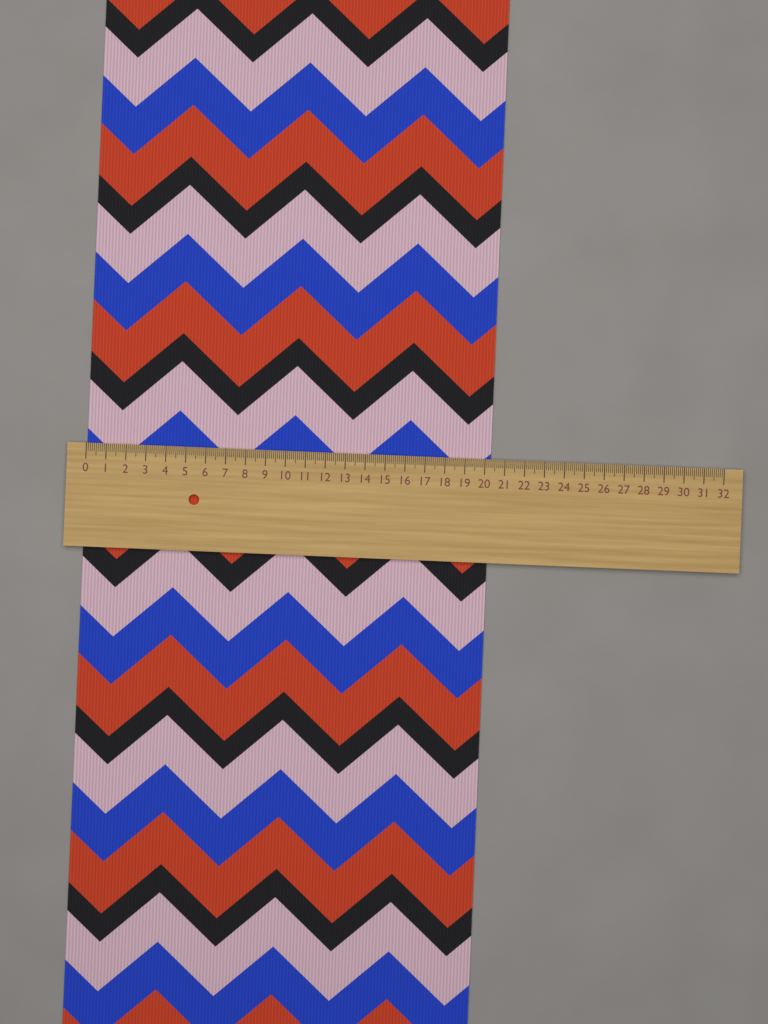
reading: 20.3 (no unit)
